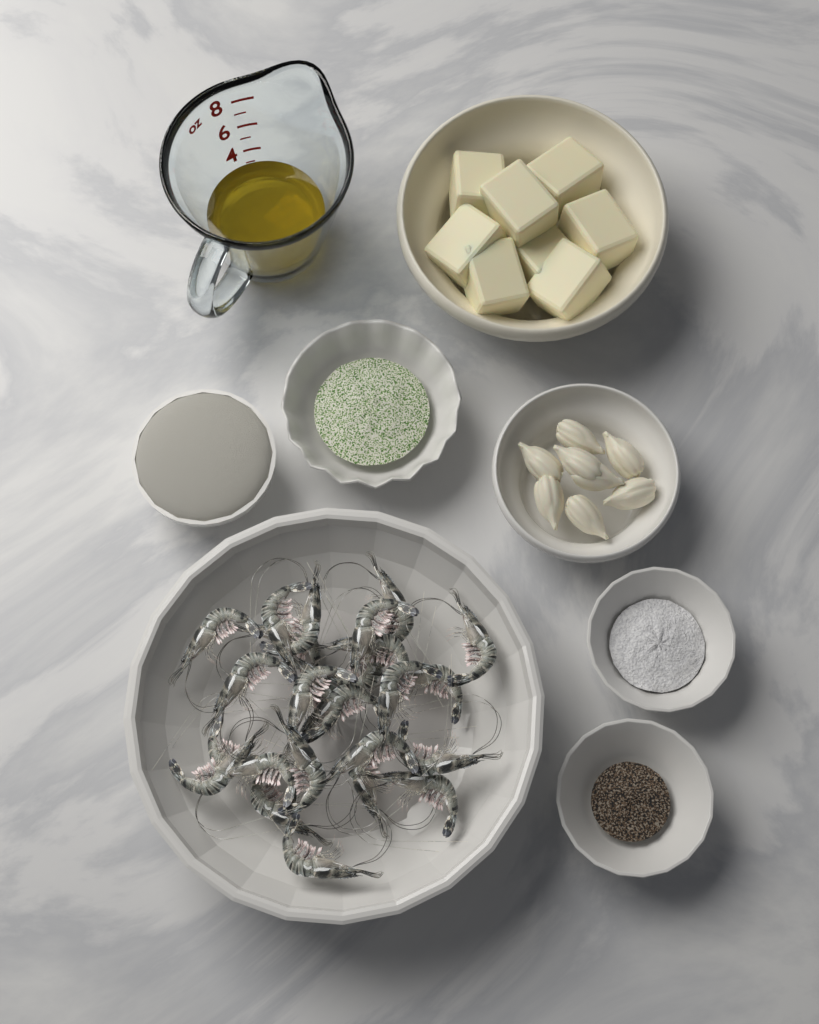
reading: 3 oz
